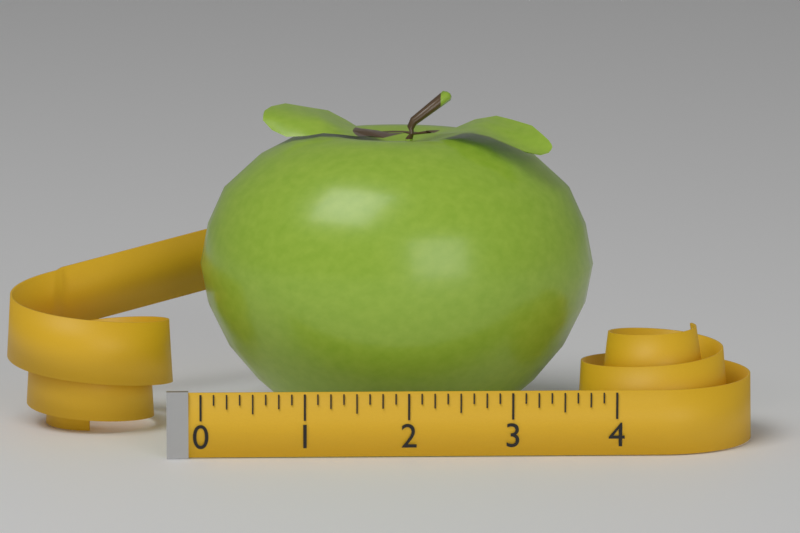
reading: 3.875 (no unit)
